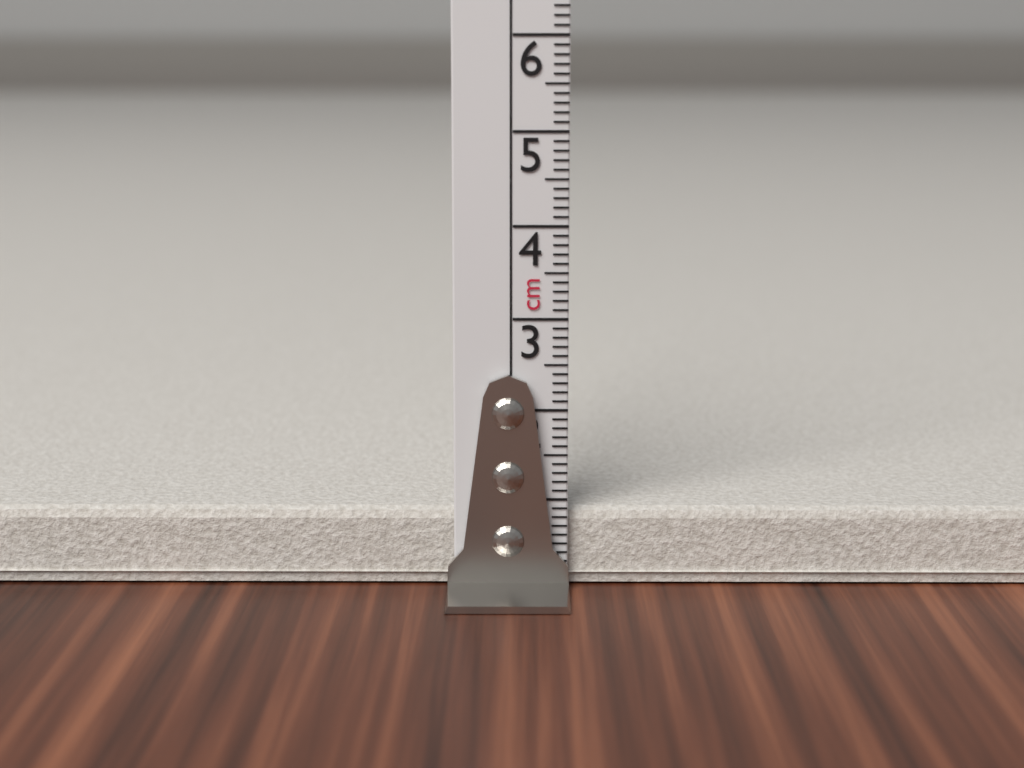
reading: 0.9 cm
